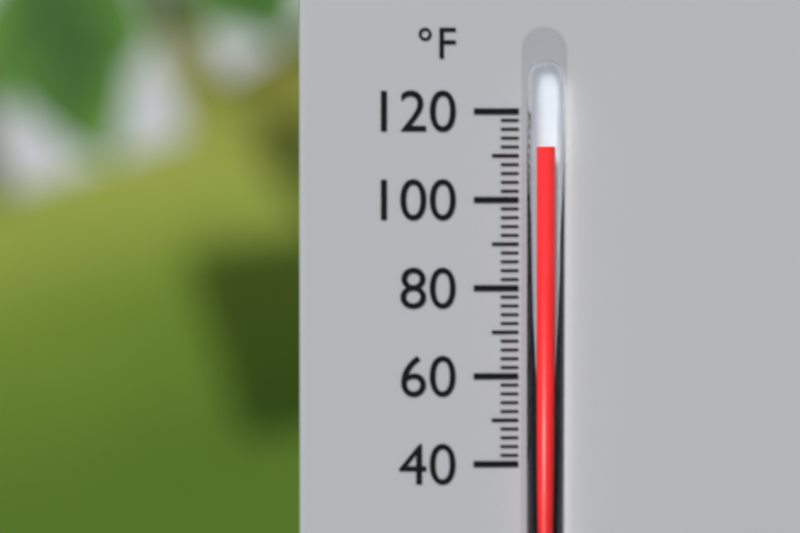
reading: 112 °F
